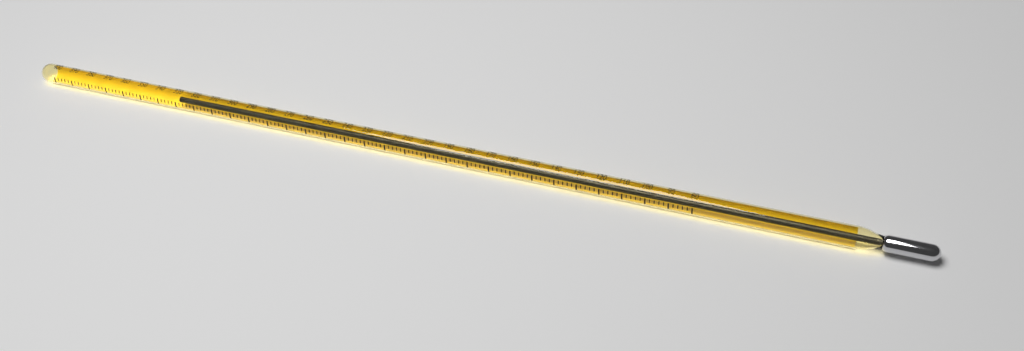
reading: 330 (no unit)
